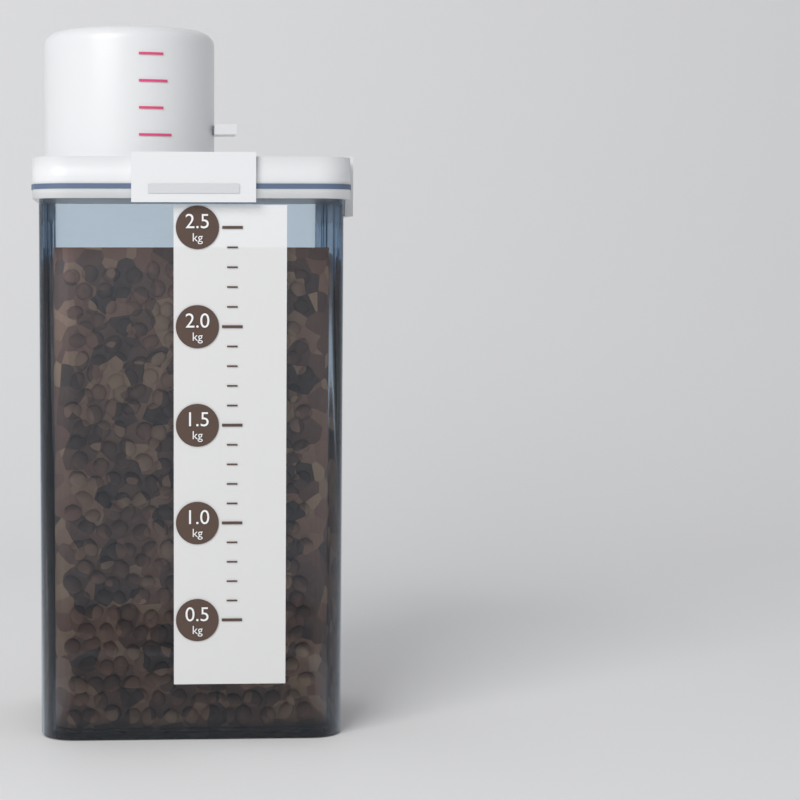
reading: 2.4 kg
